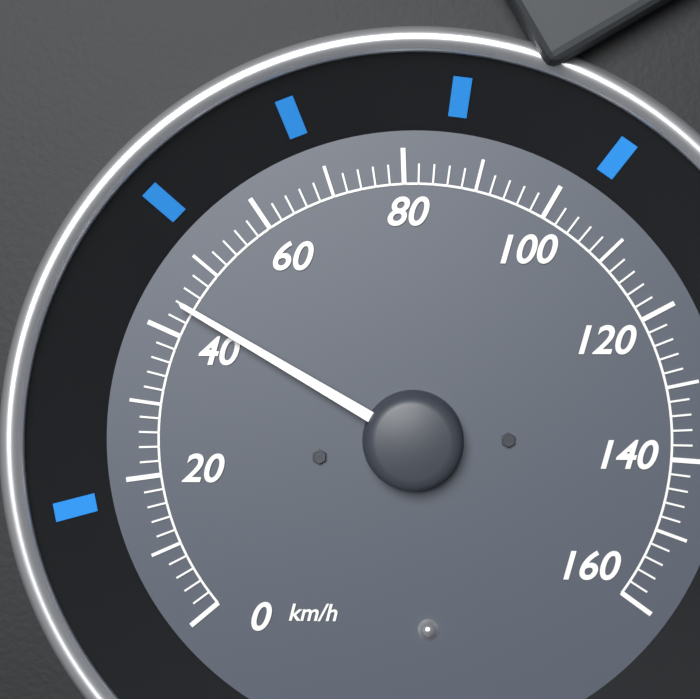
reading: 44 km/h
